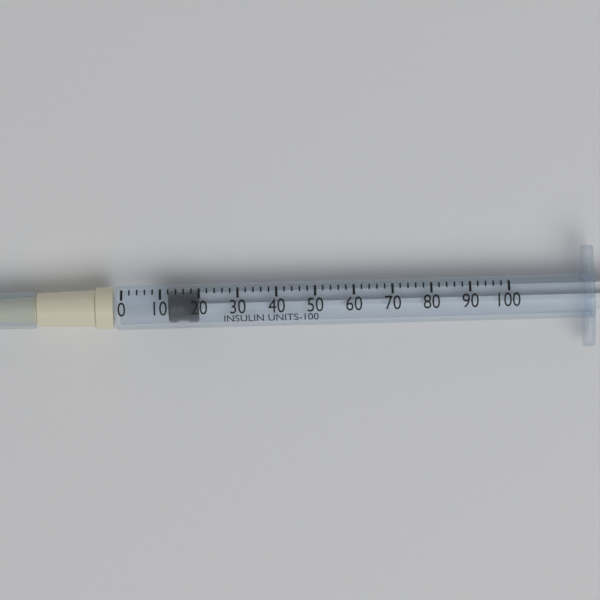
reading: 12 units
